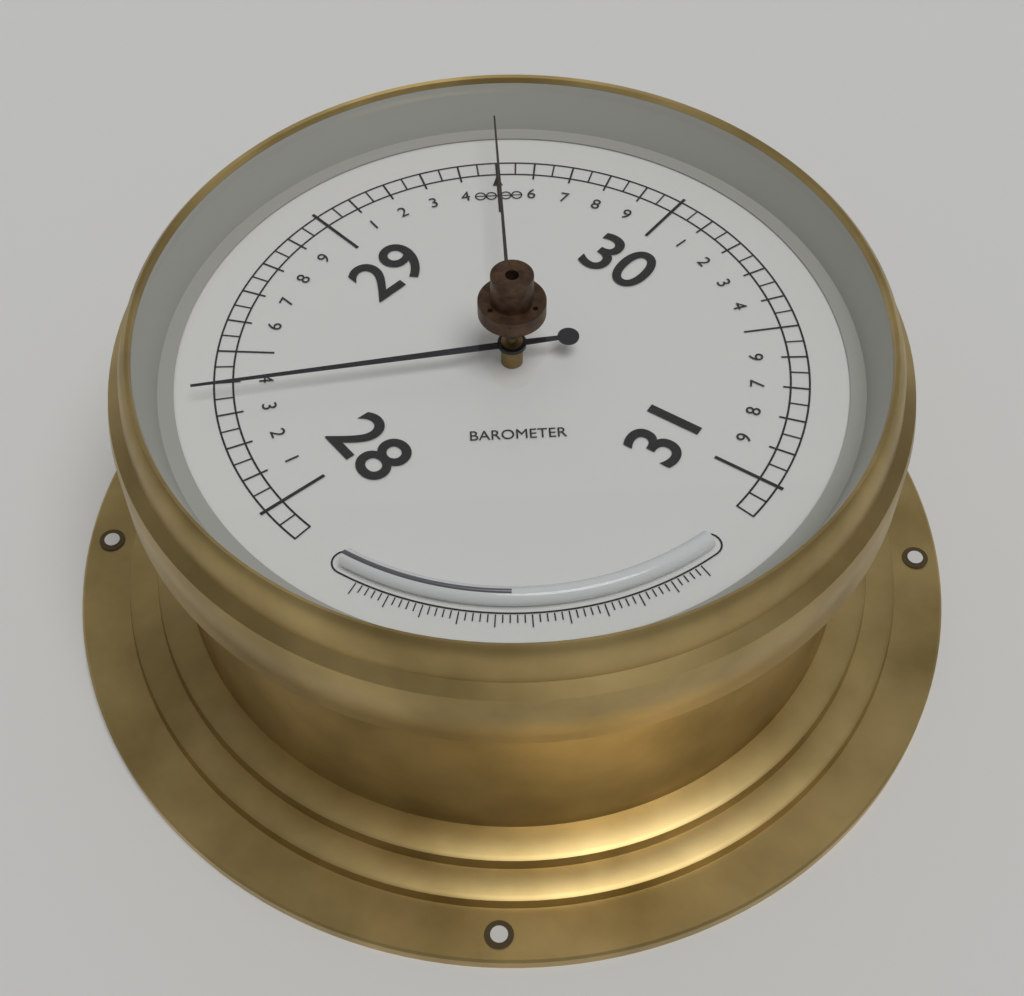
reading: 28.35 (no unit)
